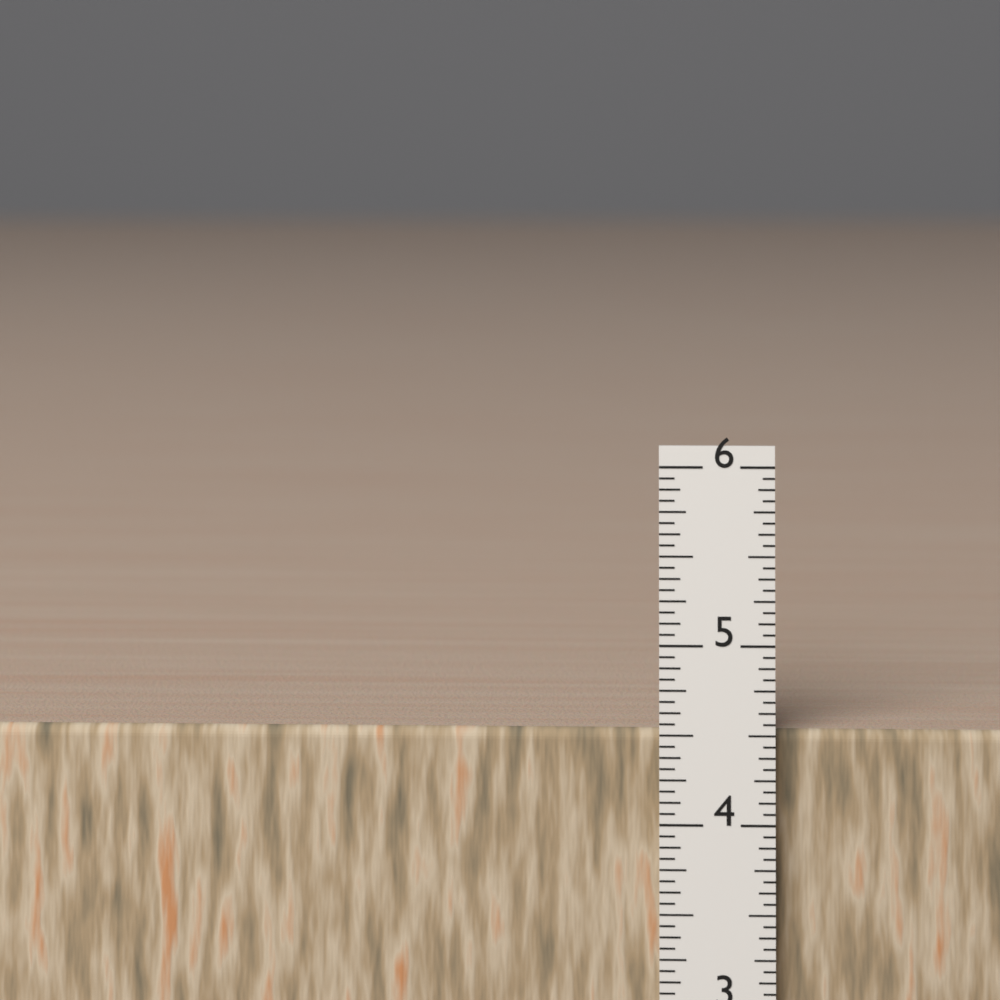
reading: 4.5000 in
